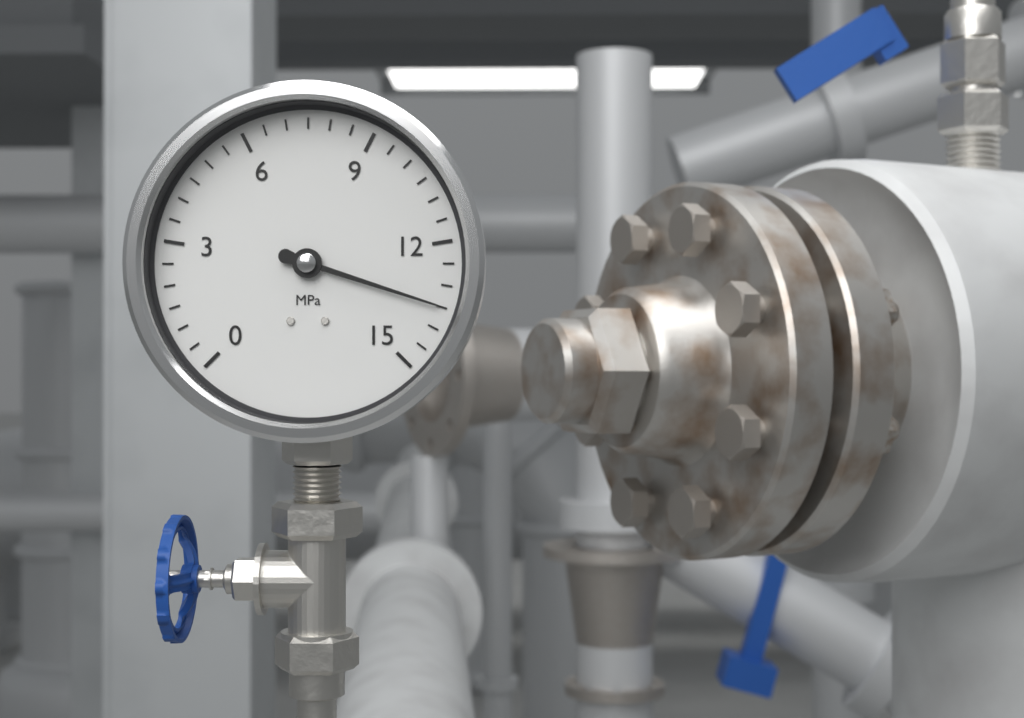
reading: 13.5 MPa
